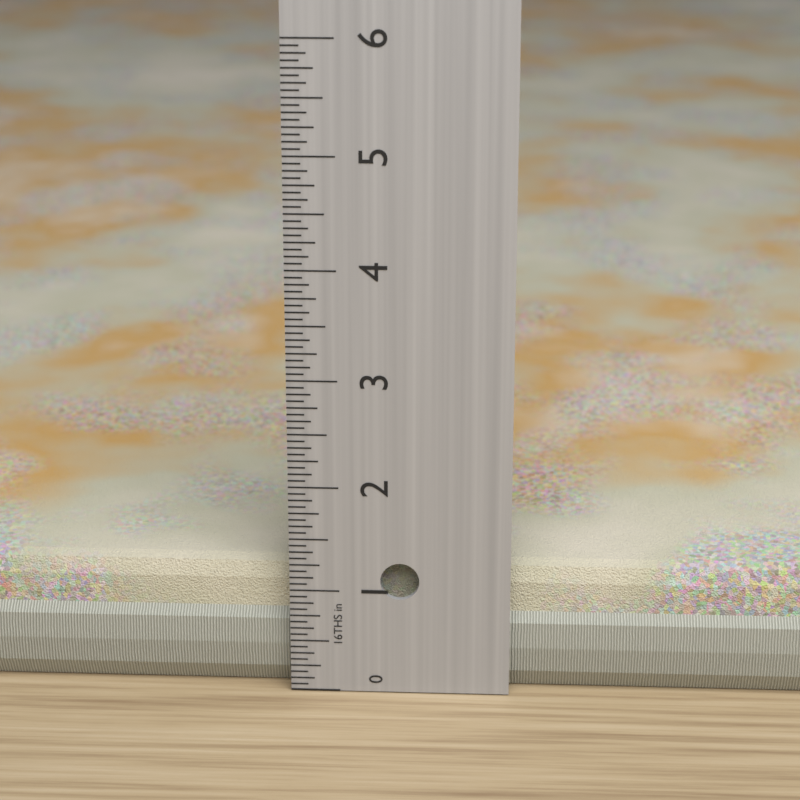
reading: 1.1875 in
